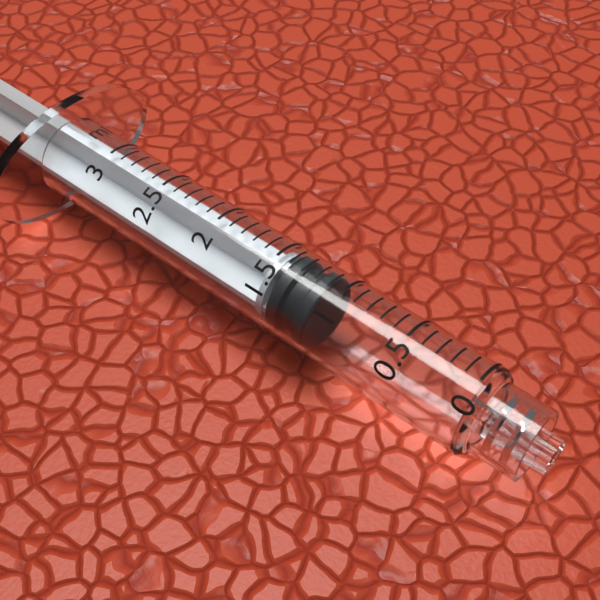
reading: 1.1 ml
